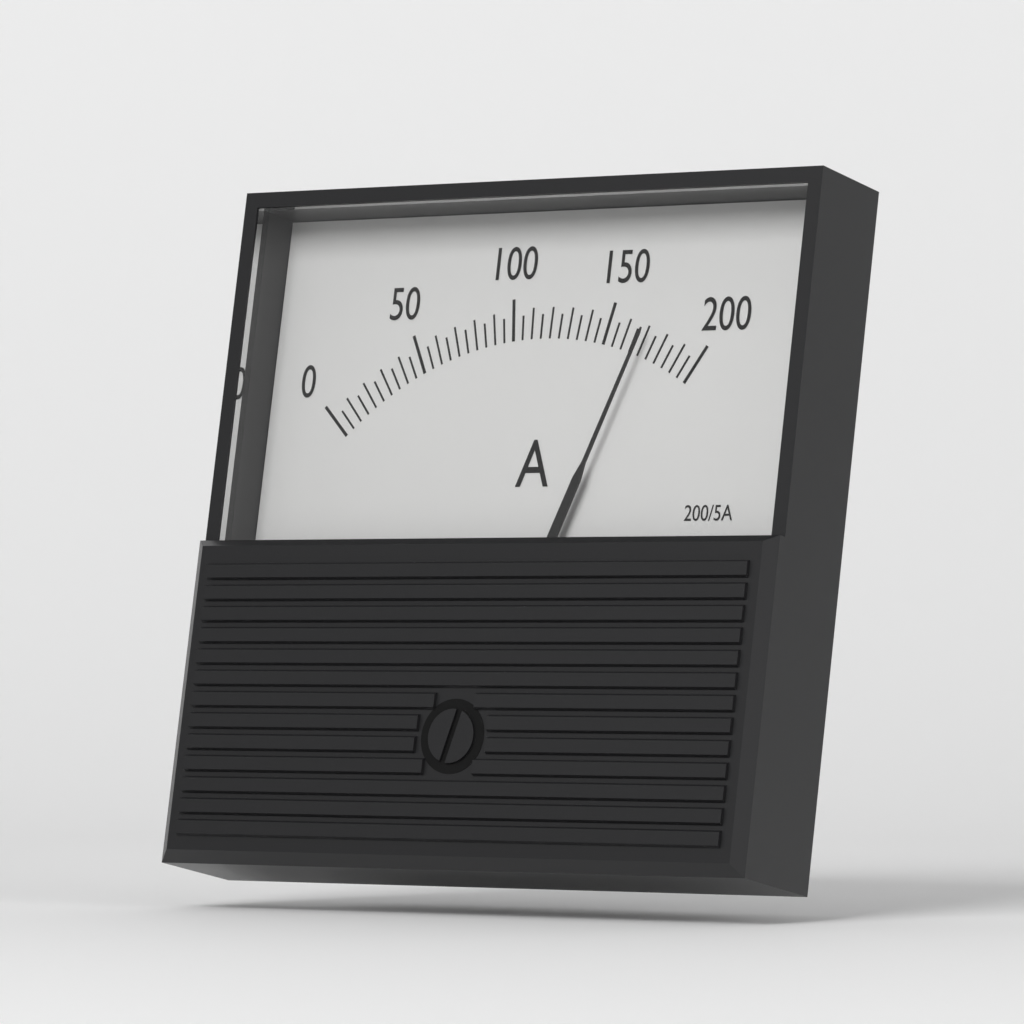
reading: 170 A
